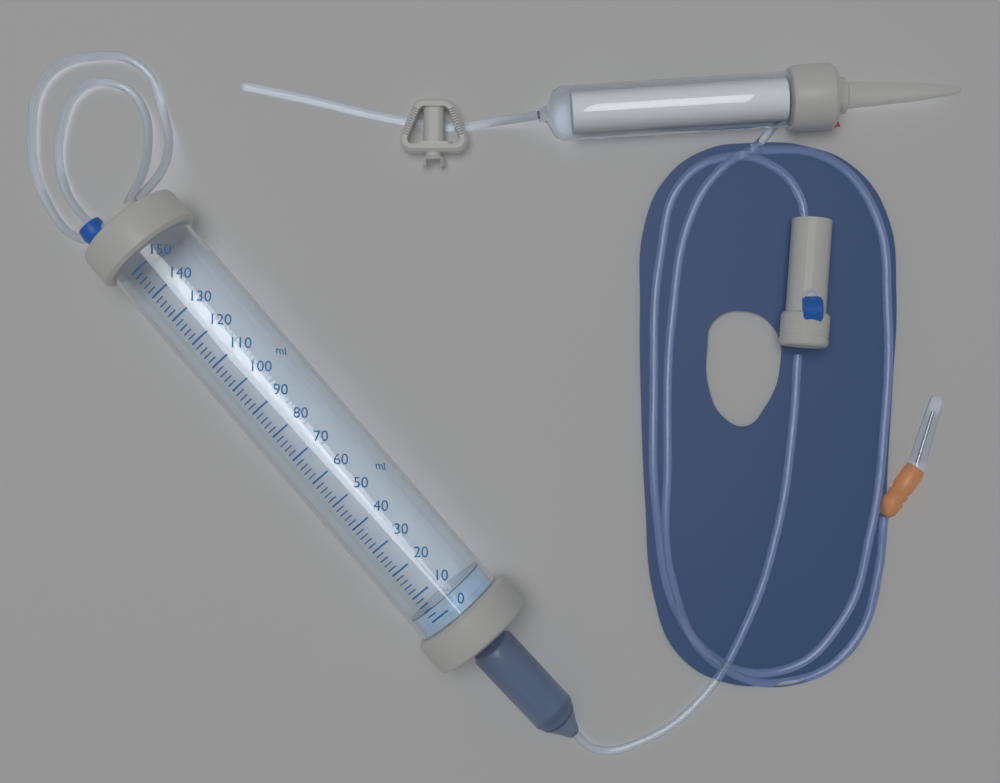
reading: 4 ml
